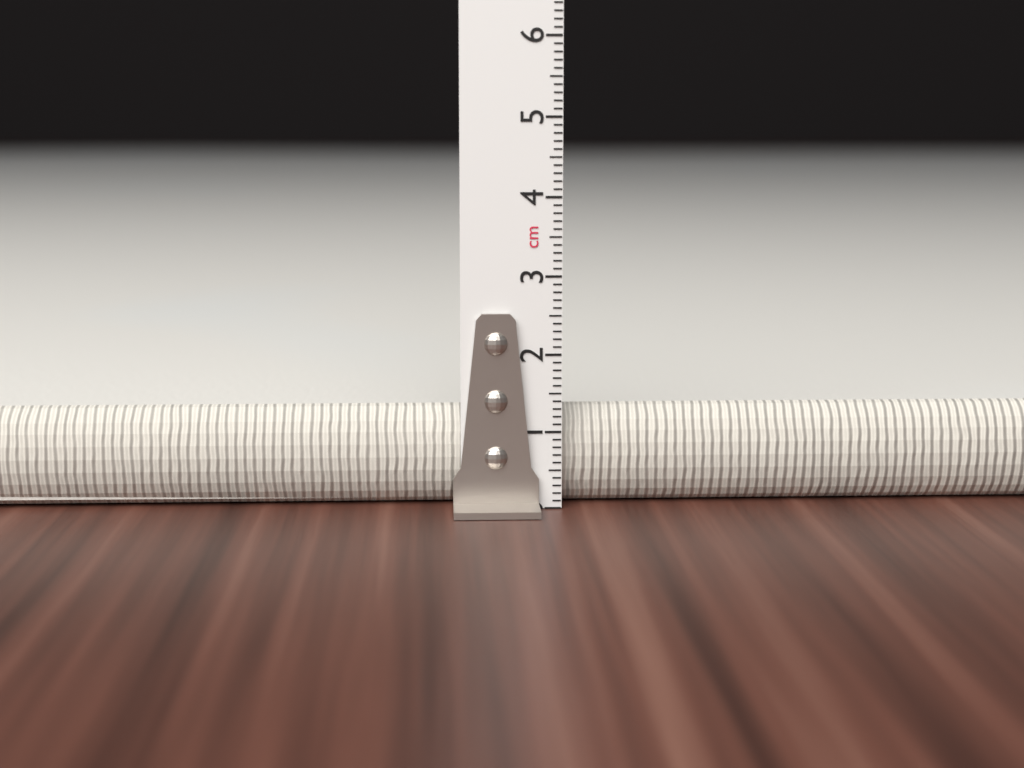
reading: 1.3 cm
